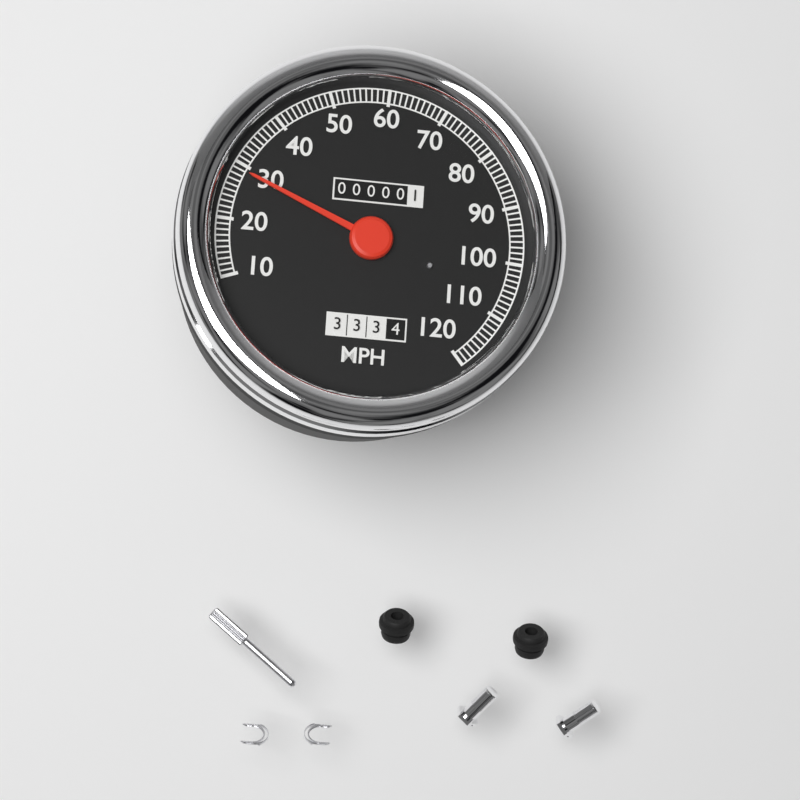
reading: 29 MPH
